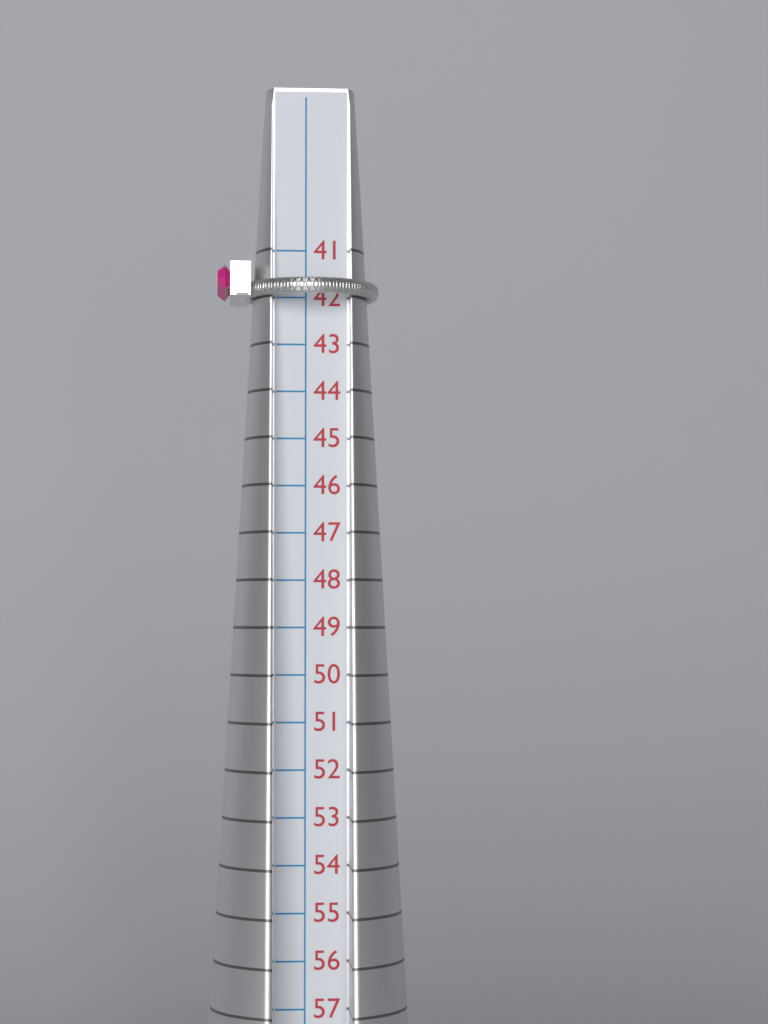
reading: 42 (no unit)
